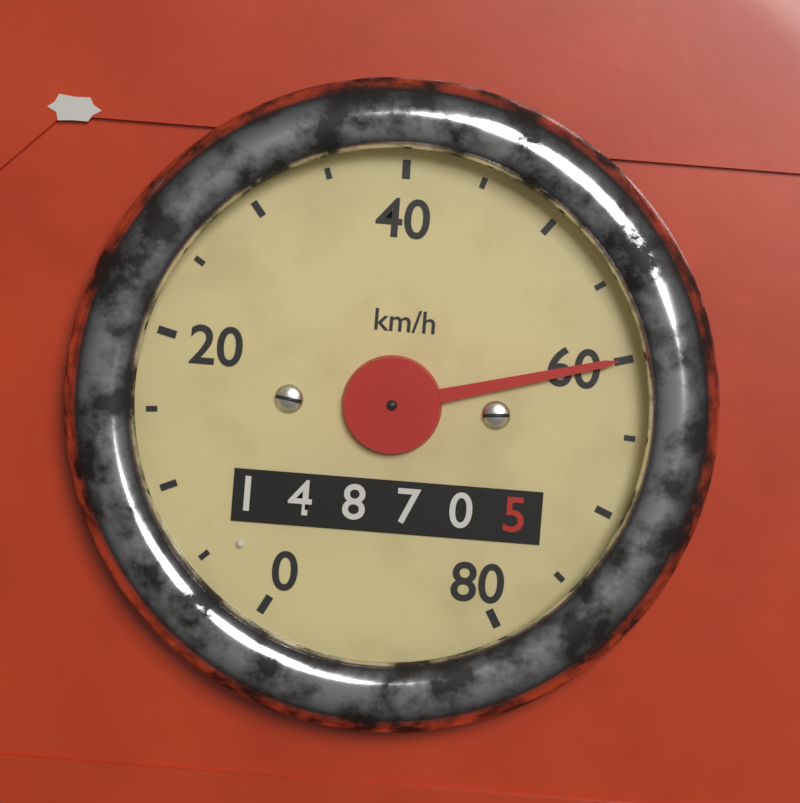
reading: 60 km/h
